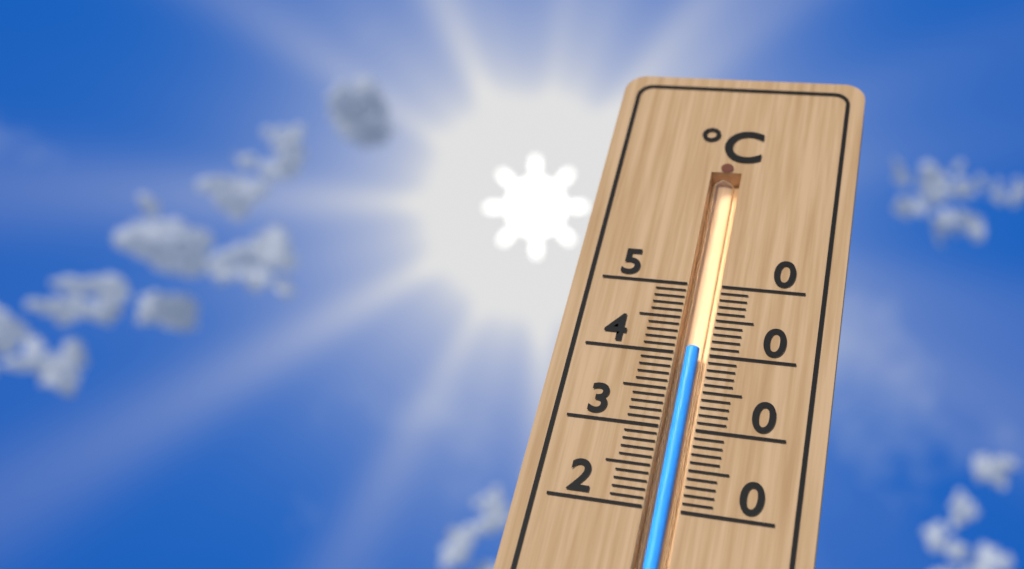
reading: 41 °C
